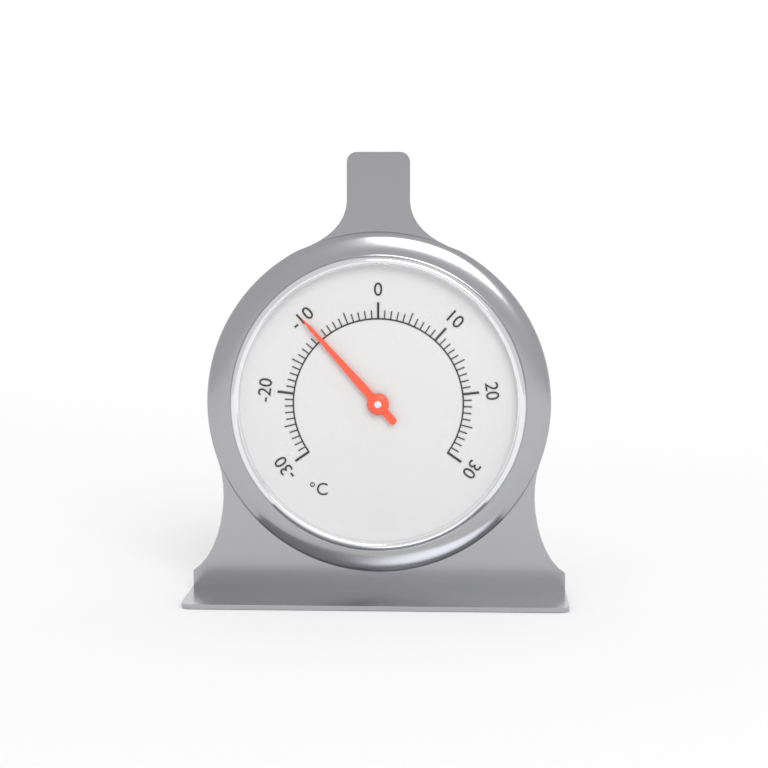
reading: -10 °C
